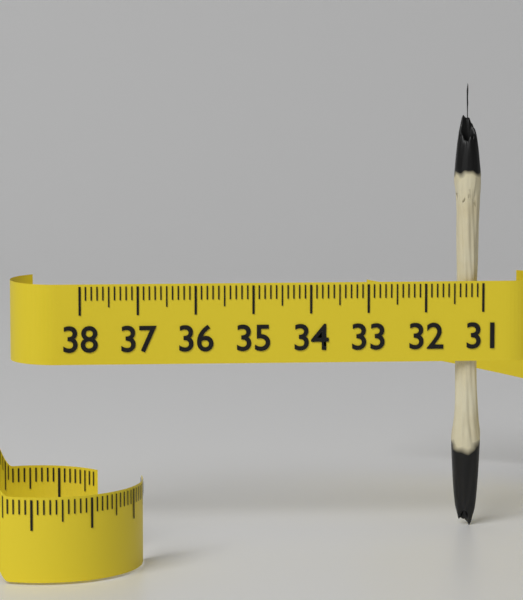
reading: 31.5 (no unit)
